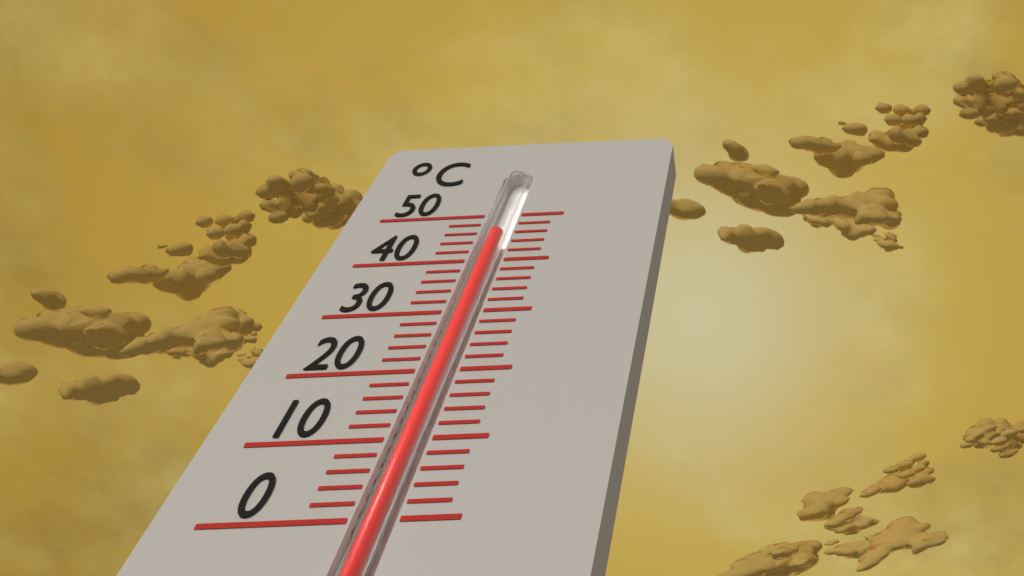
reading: 46 °C
